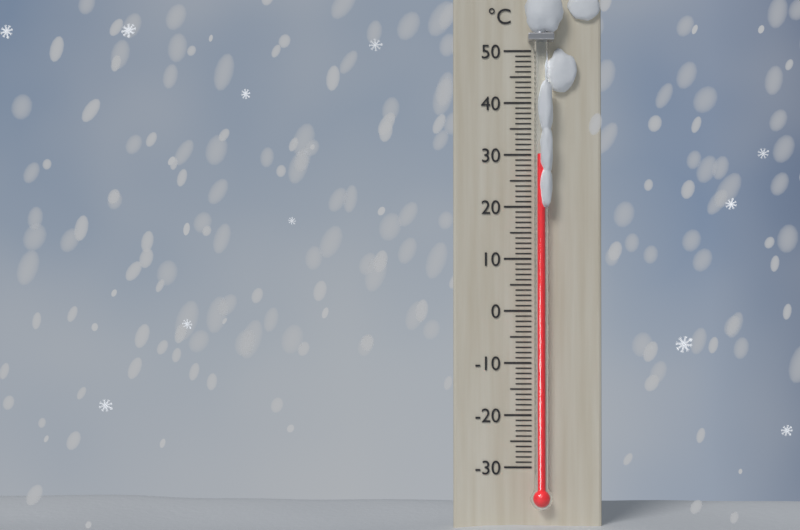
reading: 30 °C
